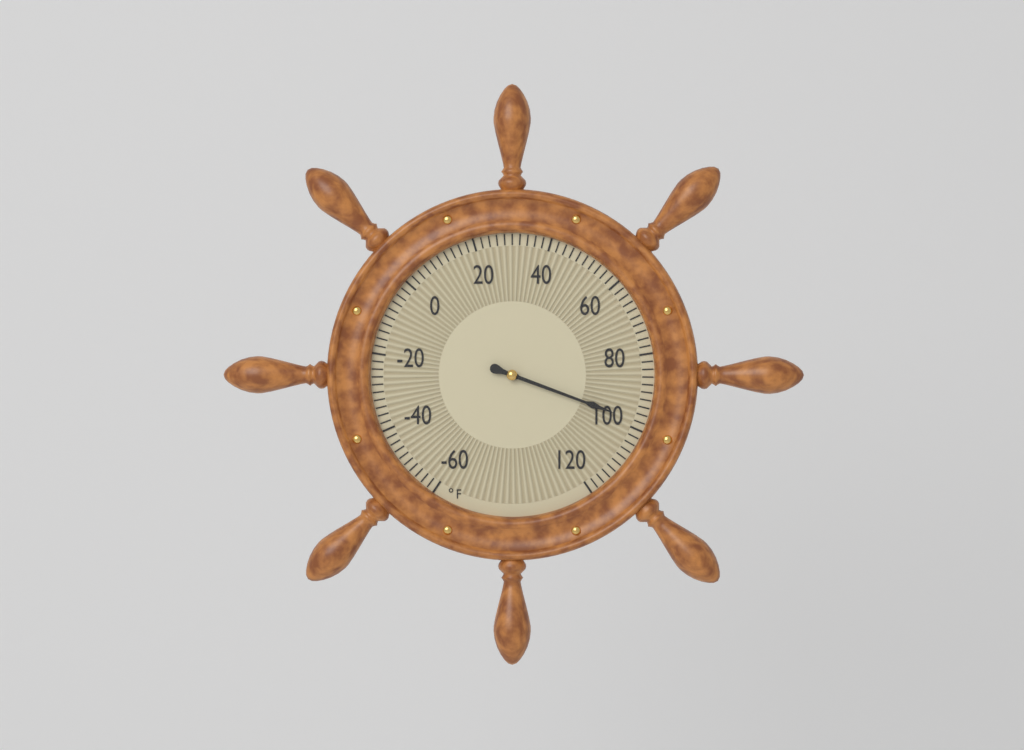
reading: 98 °F
